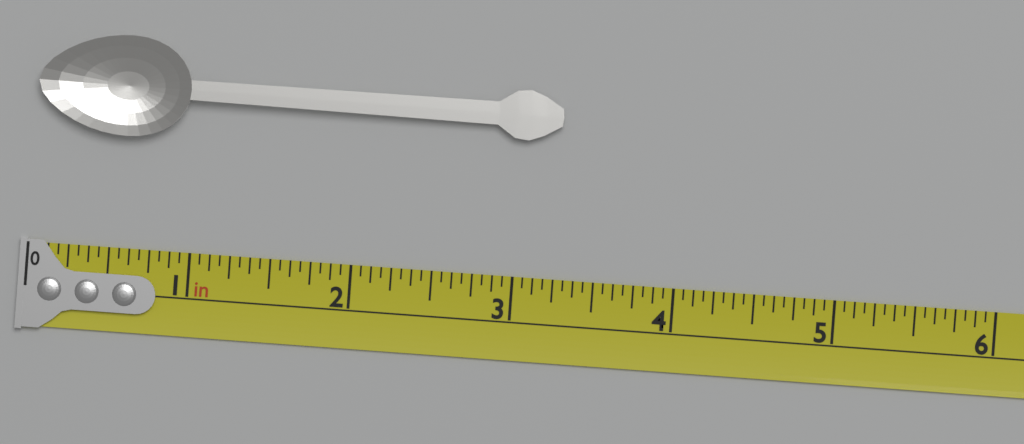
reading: 3.2500 in
